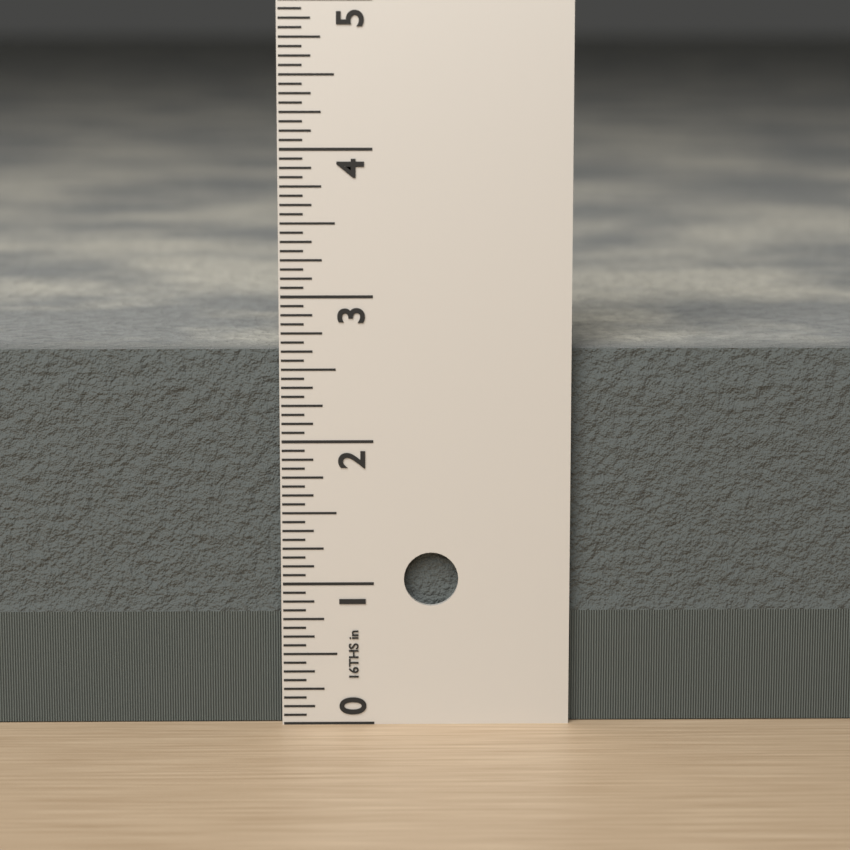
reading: 2.6250 in
